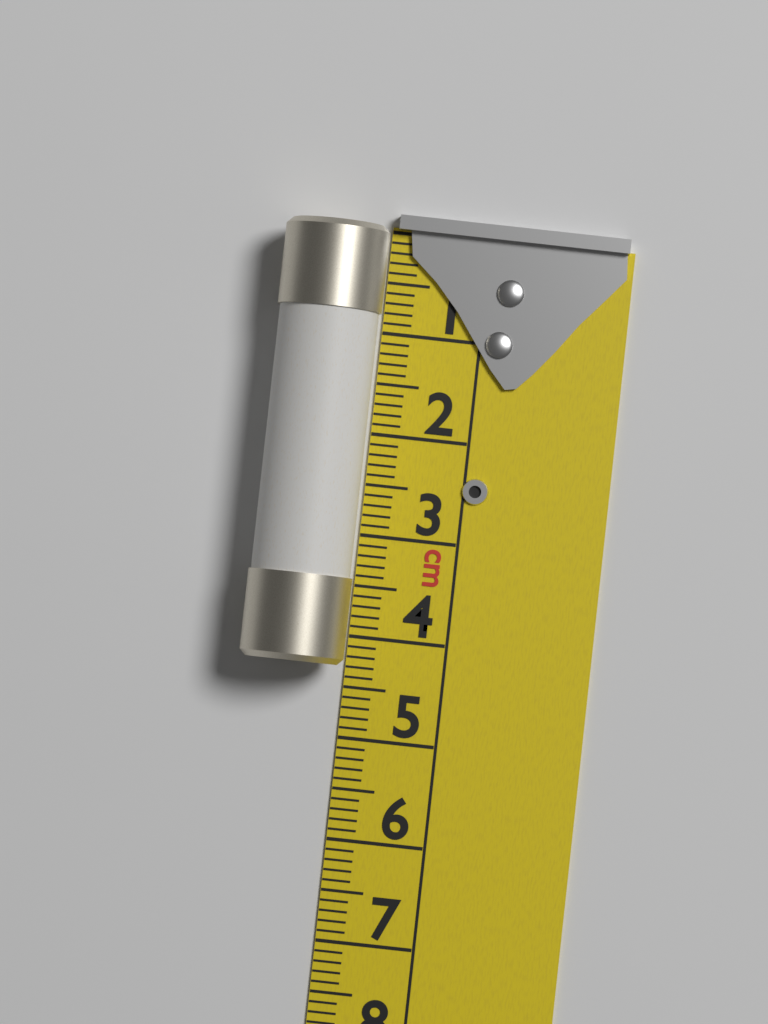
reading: 4.3 cm
